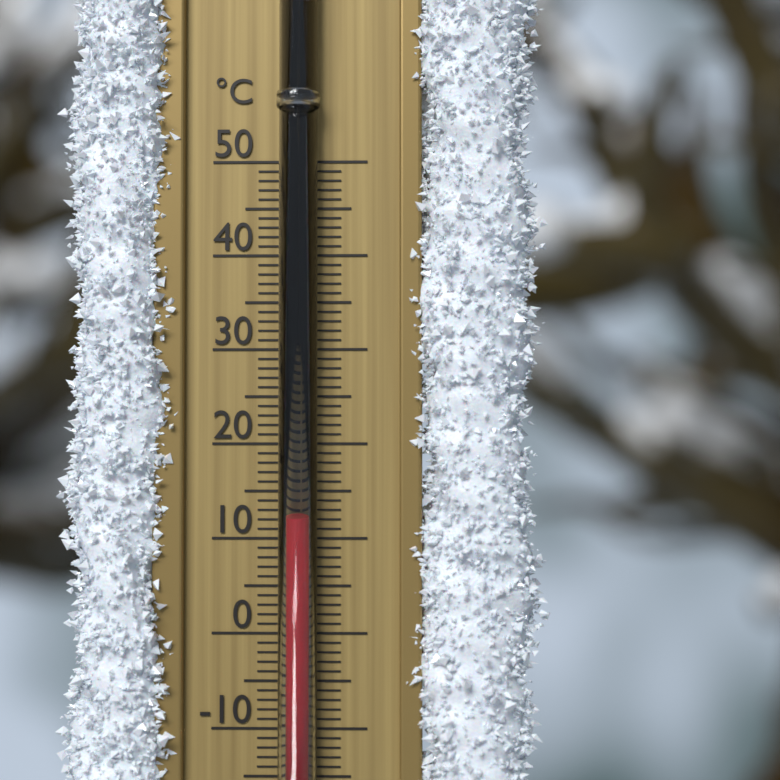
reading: 12 °C
